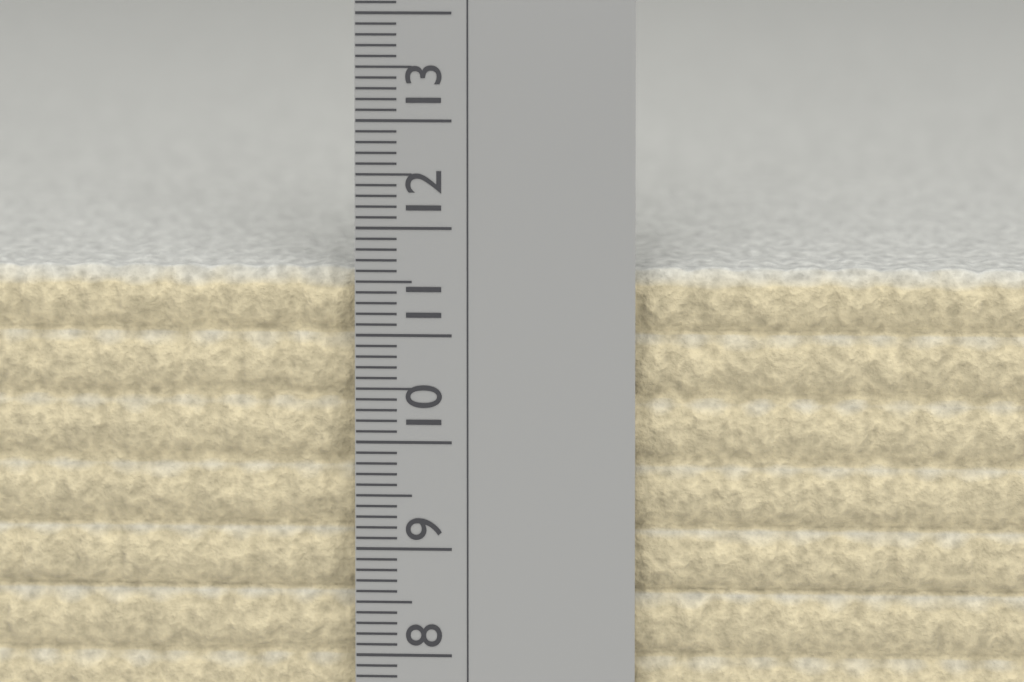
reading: 11.6 cm
